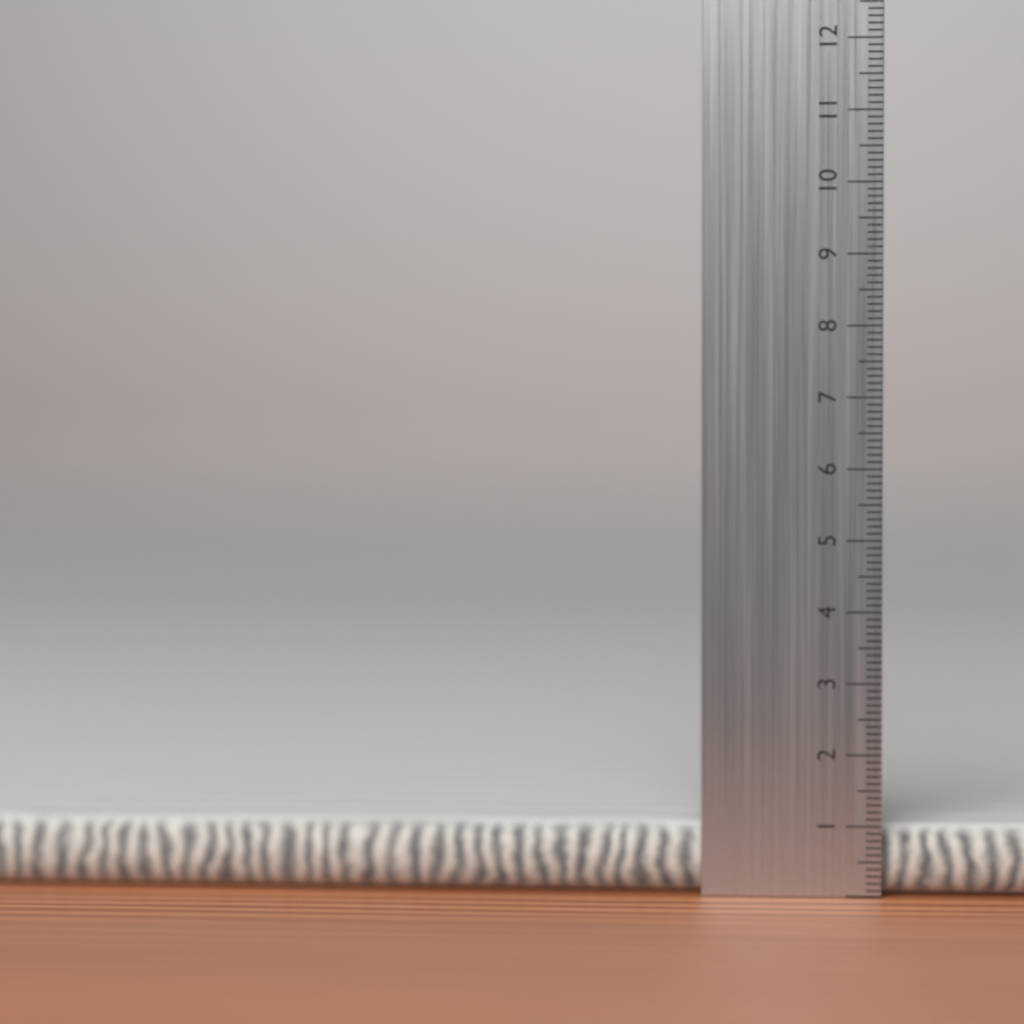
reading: 1.0 cm
